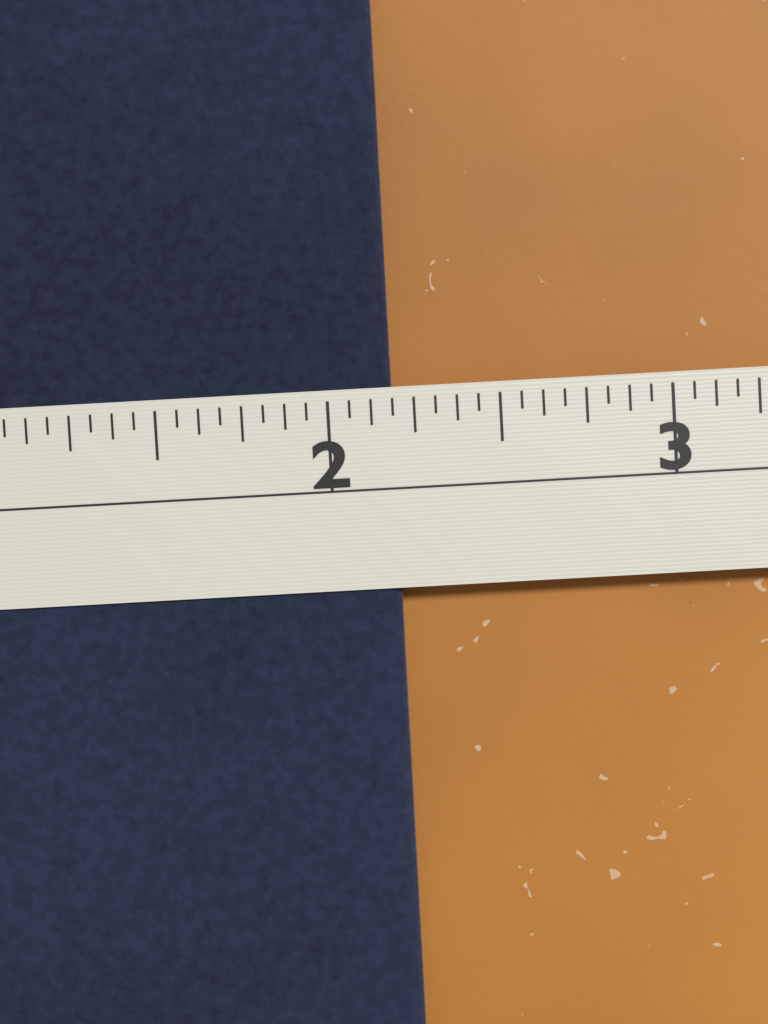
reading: 2.1875 in
